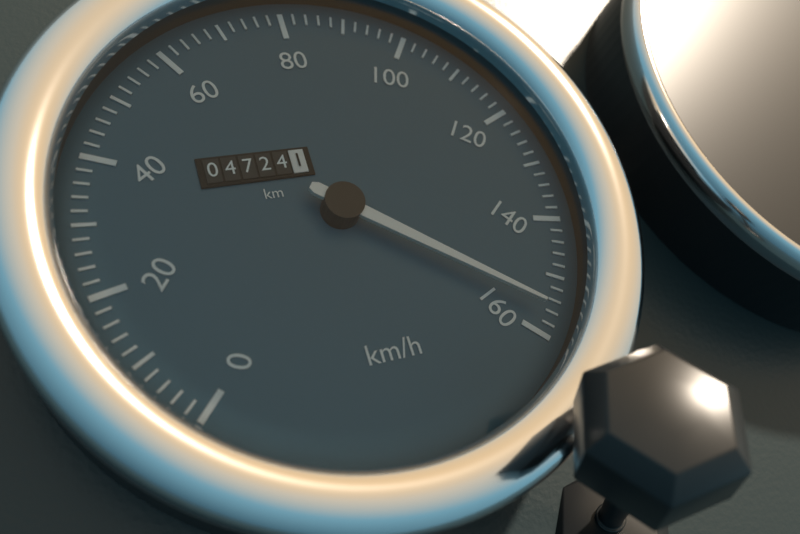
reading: 156 km/h
